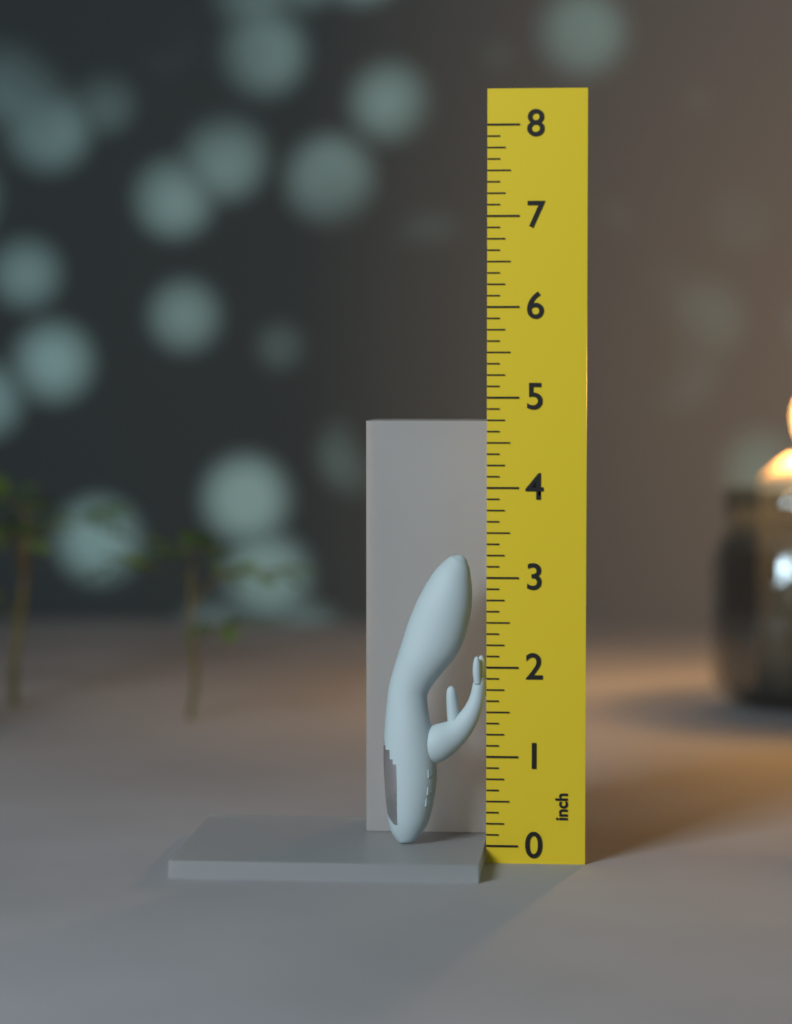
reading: 3.250 inch
